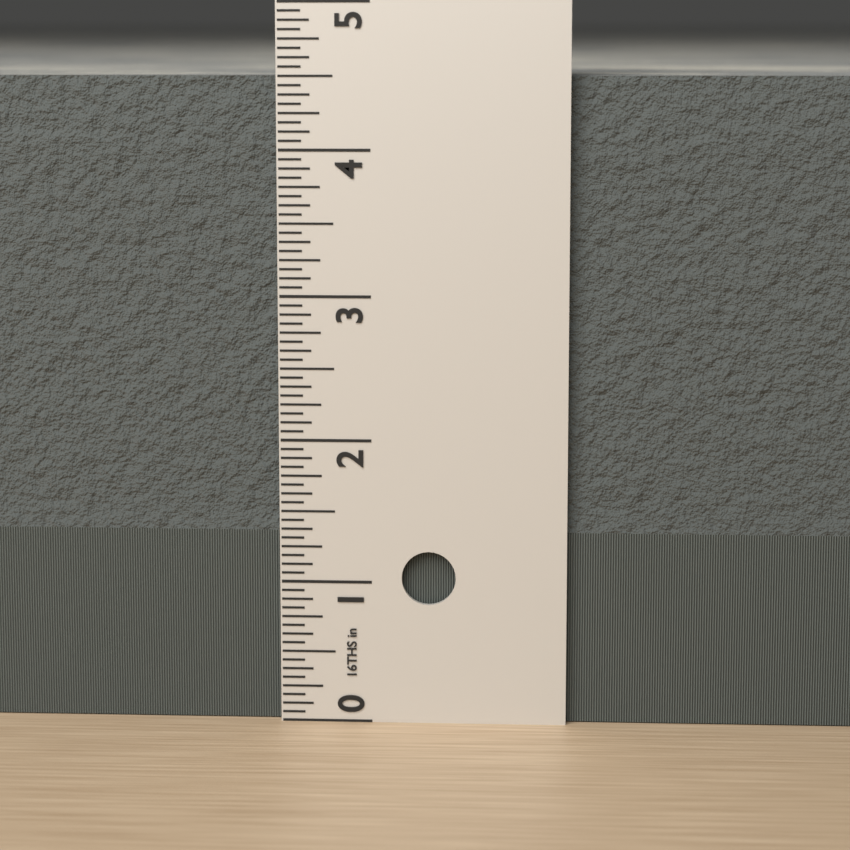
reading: 4.5000 in
